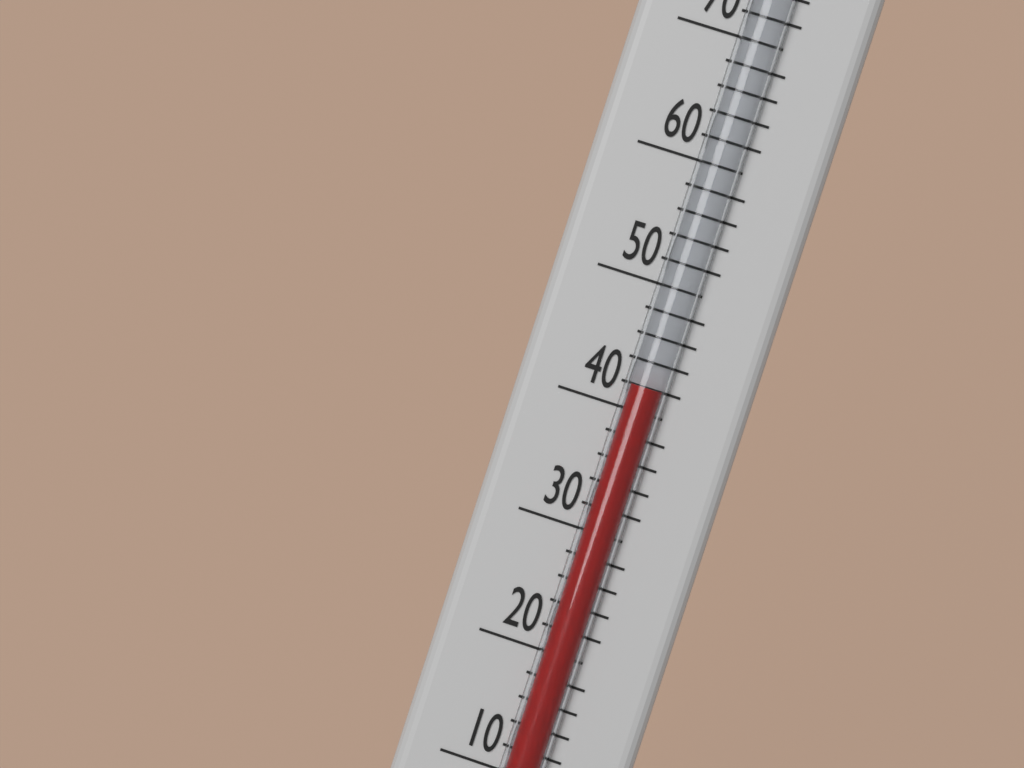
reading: 42 °F
